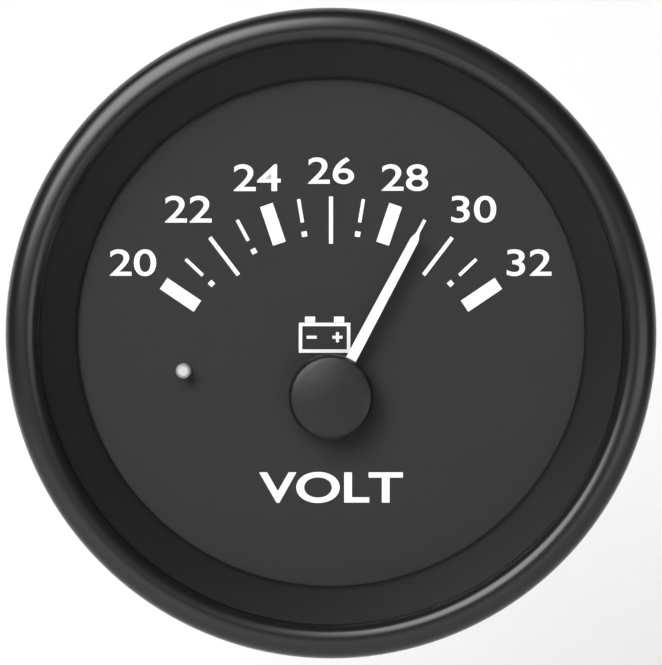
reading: 29 V
